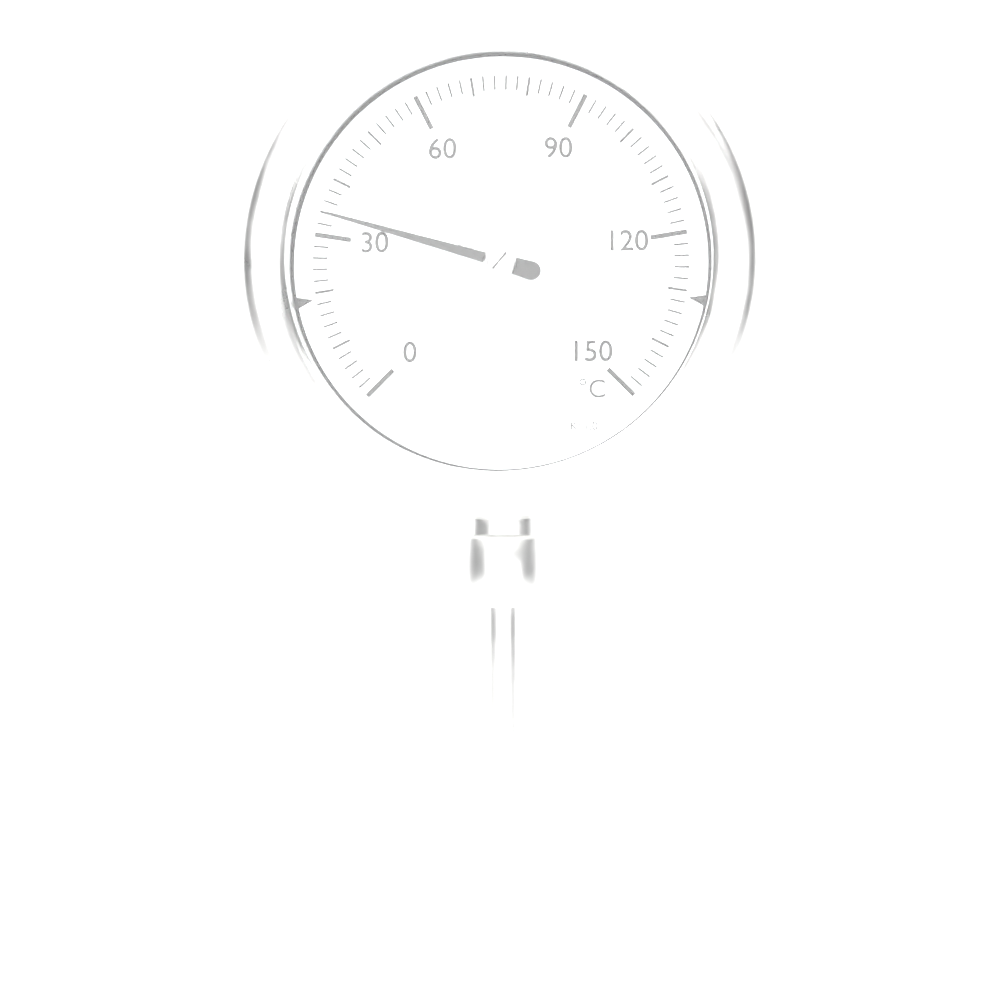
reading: 34 °C
